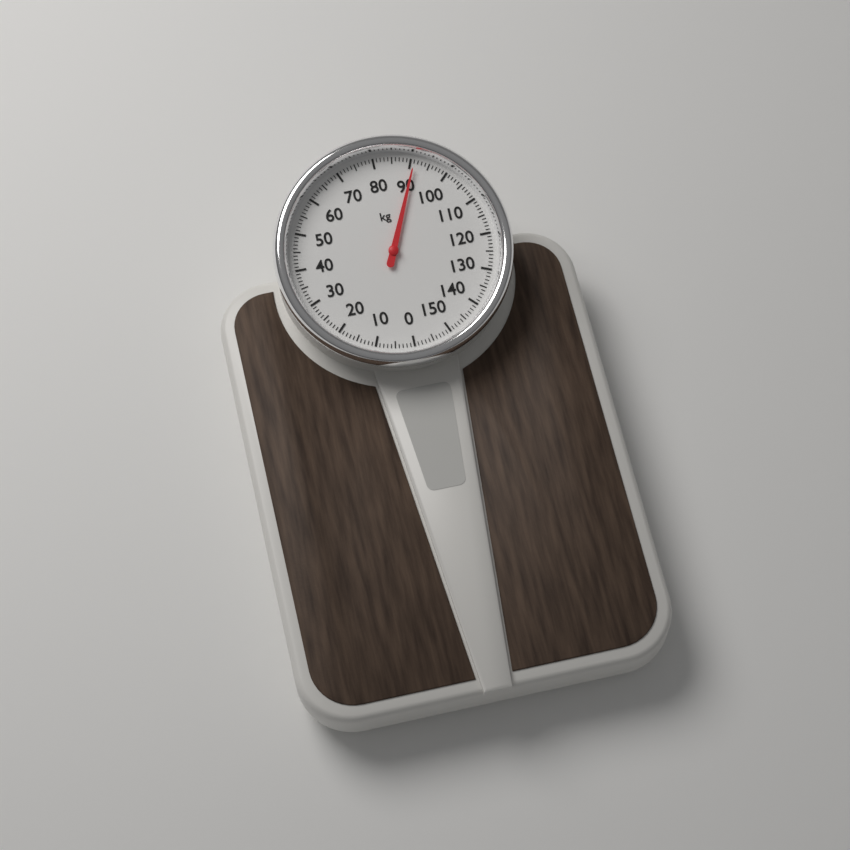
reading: 91 kg
